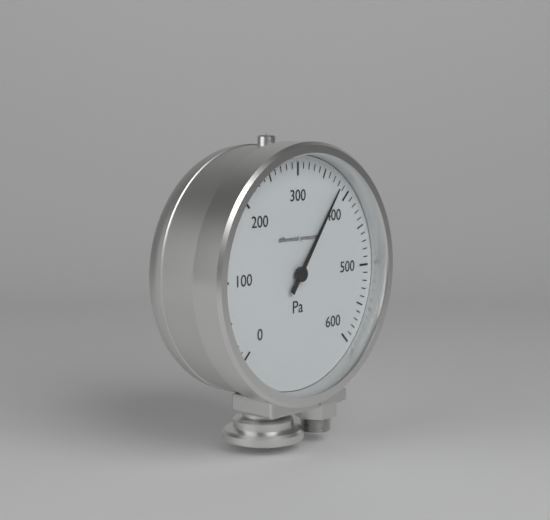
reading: 380 Pa
